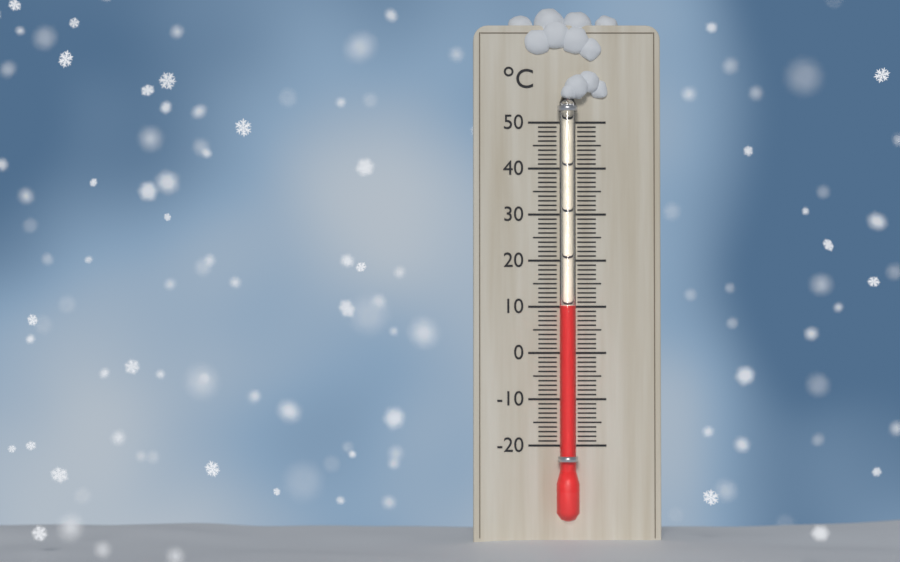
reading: 10 °C
